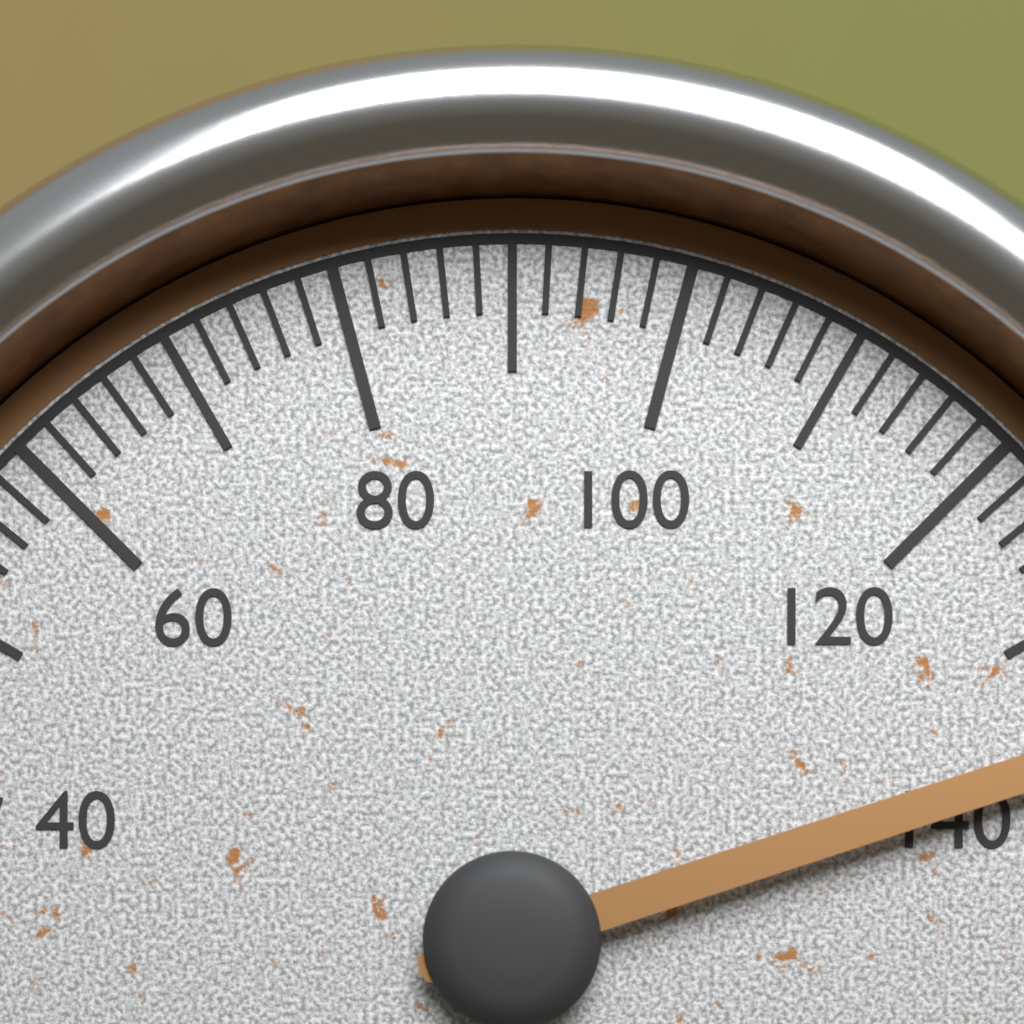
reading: 138 (no unit)
